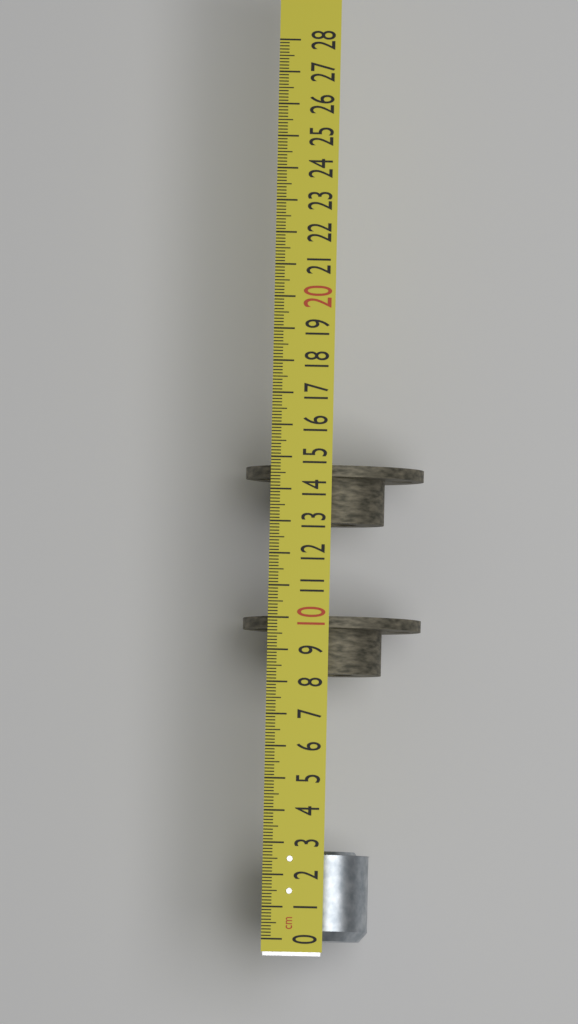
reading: 2.8 cm
